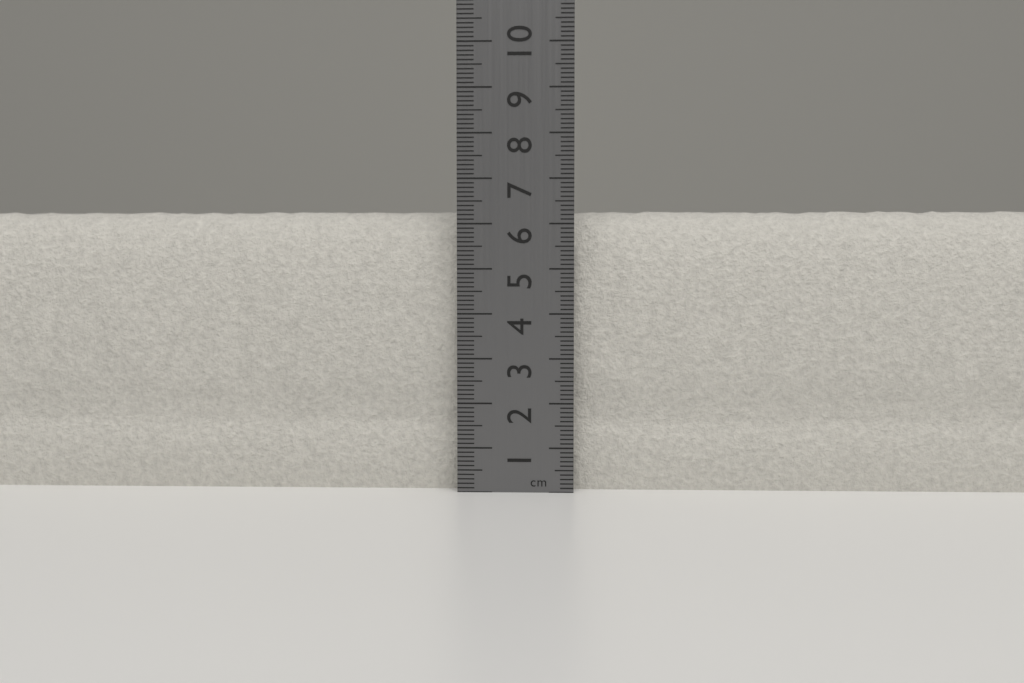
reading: 6.3 cm
